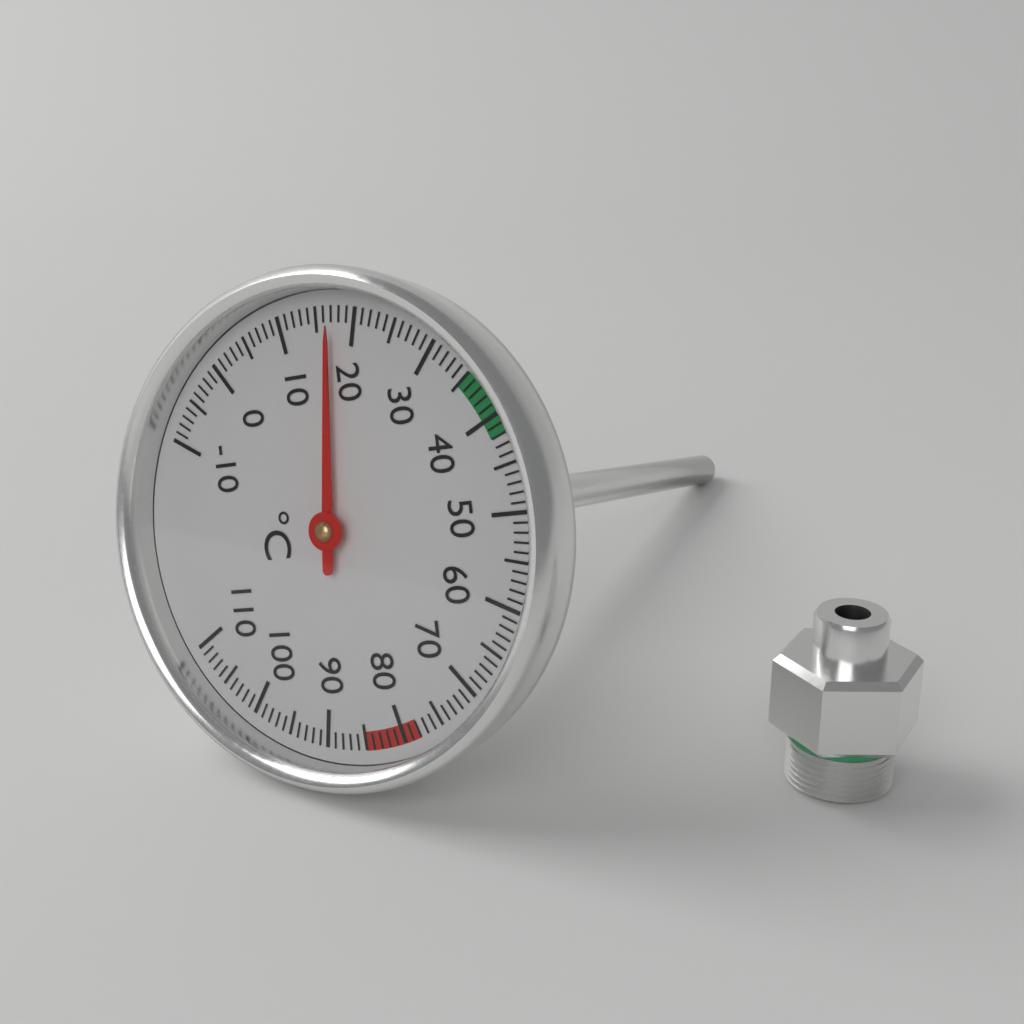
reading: 17 °C
